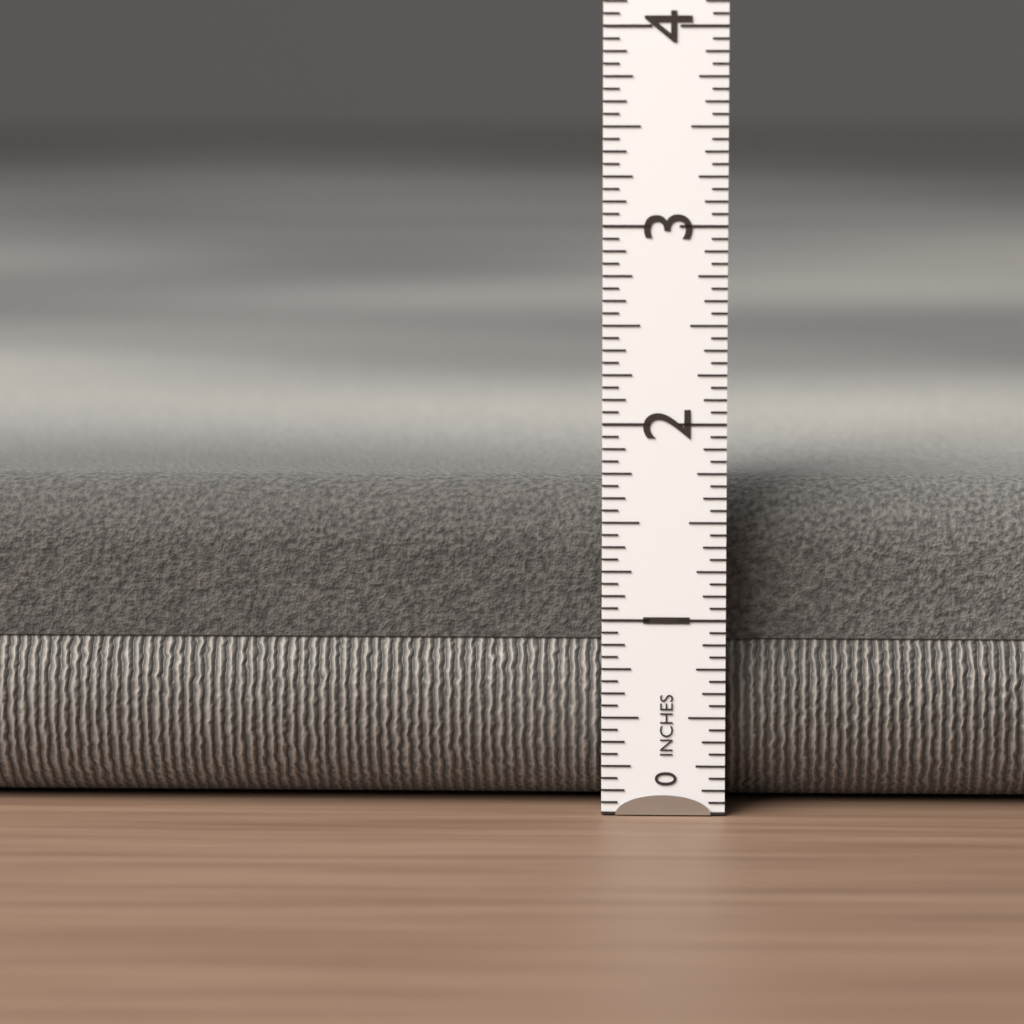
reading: 1.6875 in
